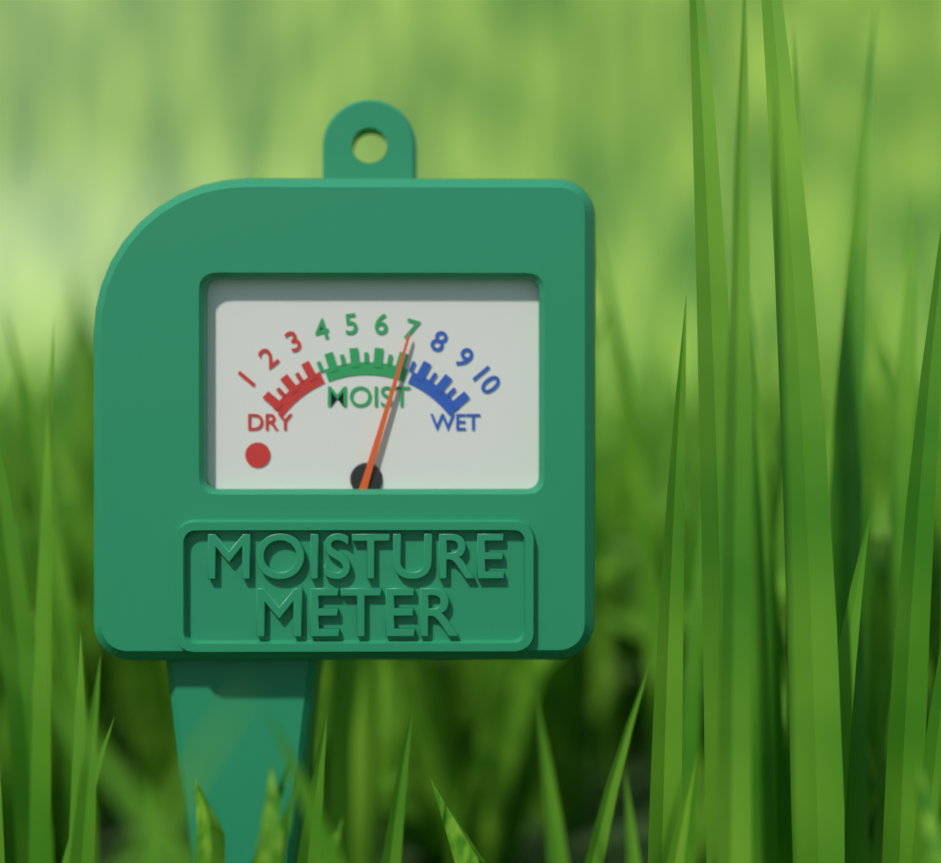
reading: 7.0 (no unit)
